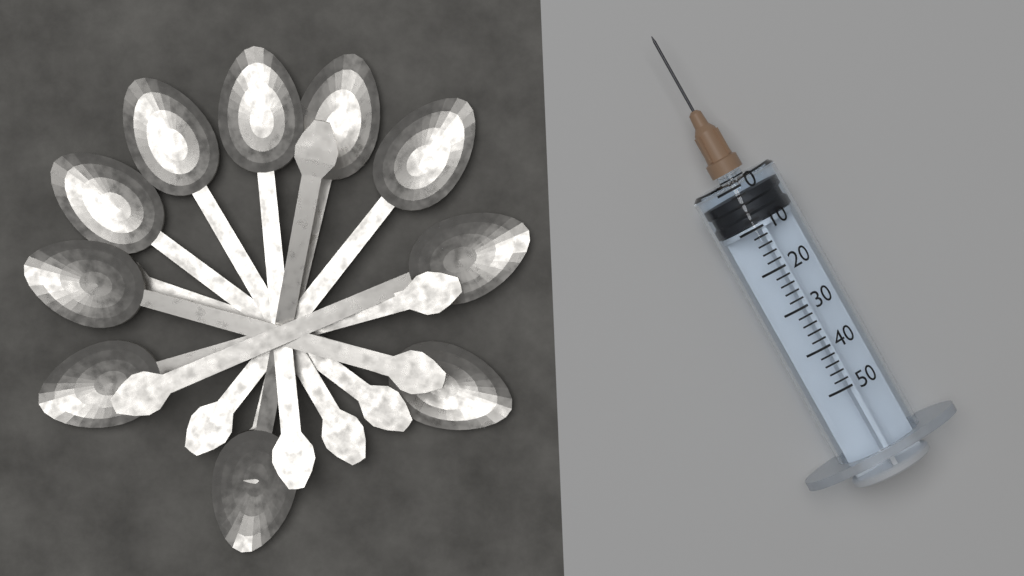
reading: 2 (no unit)
